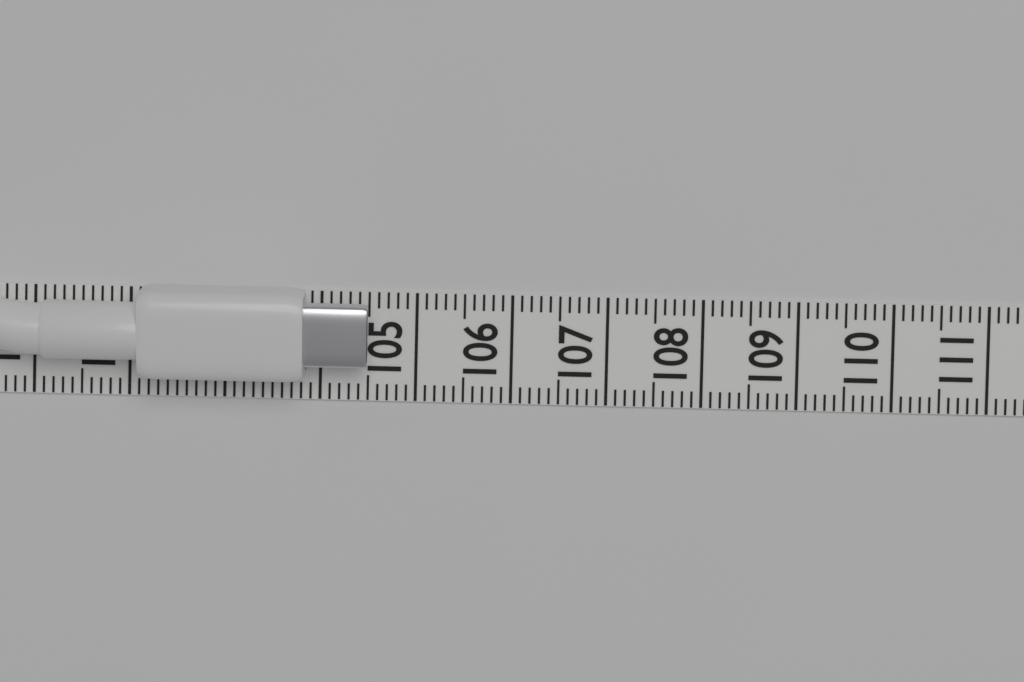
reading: 104.5 (no unit)
